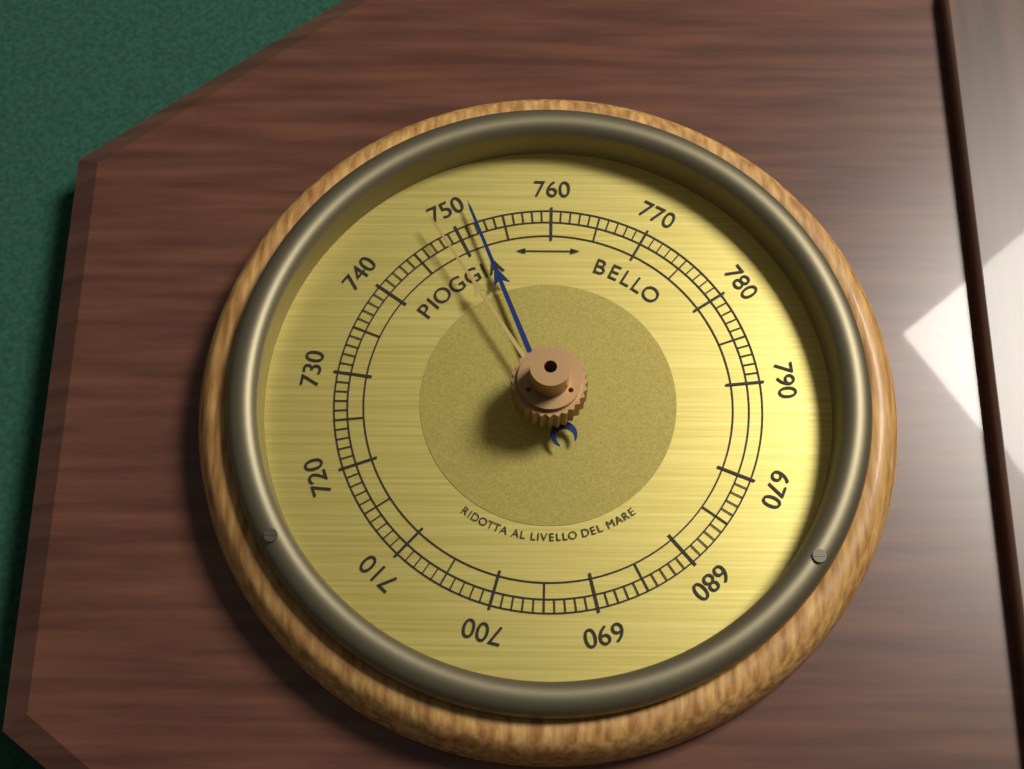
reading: 752 (no unit)
